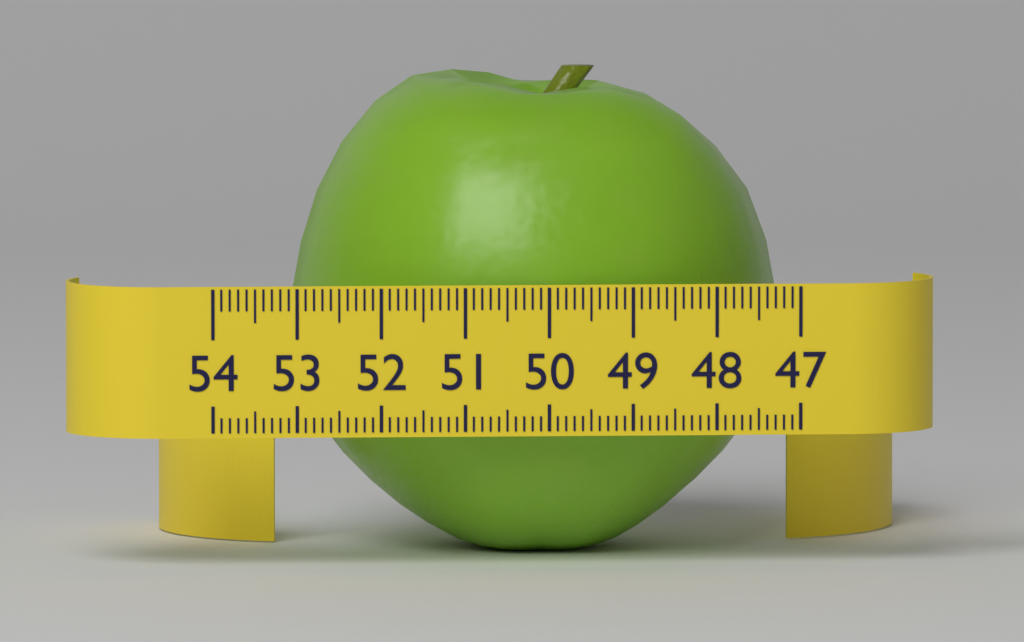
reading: 52.9 (no unit)
